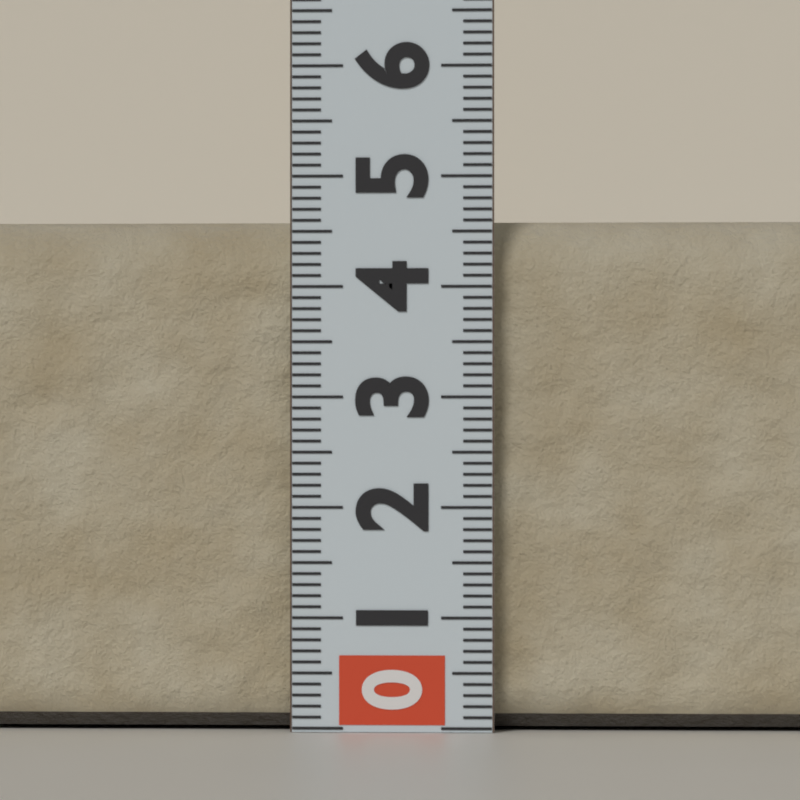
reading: 4.6 (no unit)
